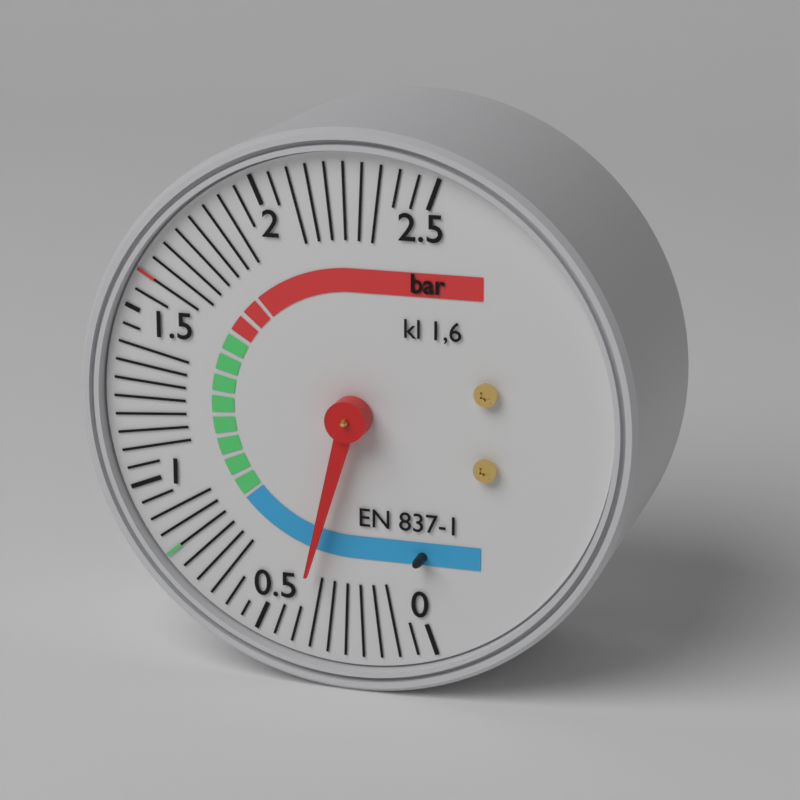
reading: 0.40 bar
